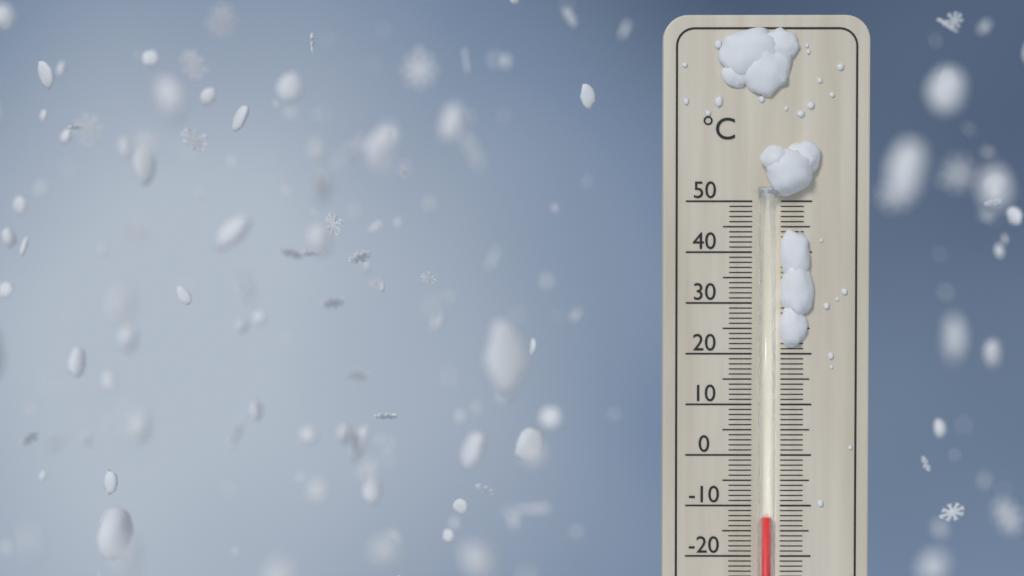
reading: -12 °C
